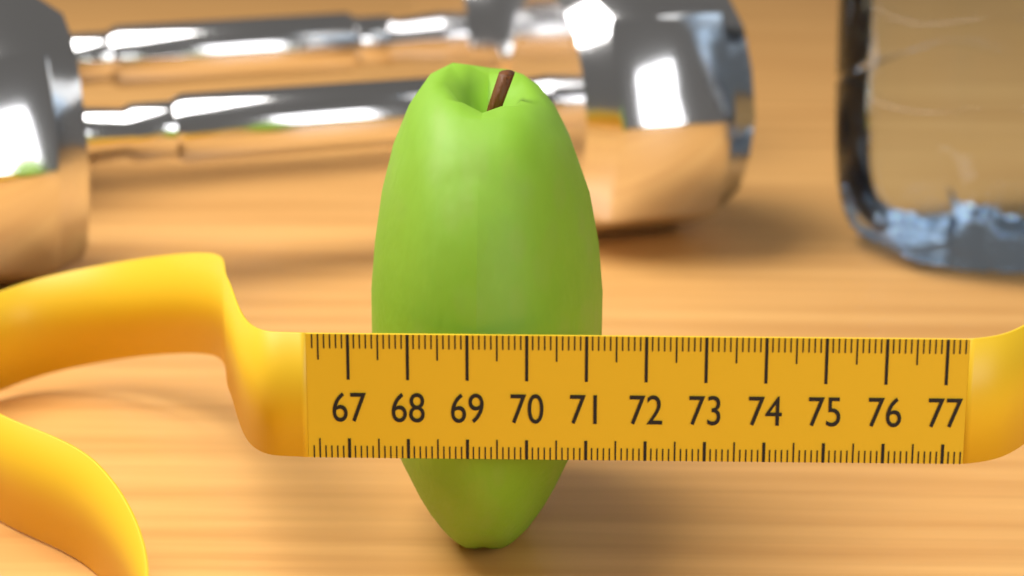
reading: 71.3 (no unit)
